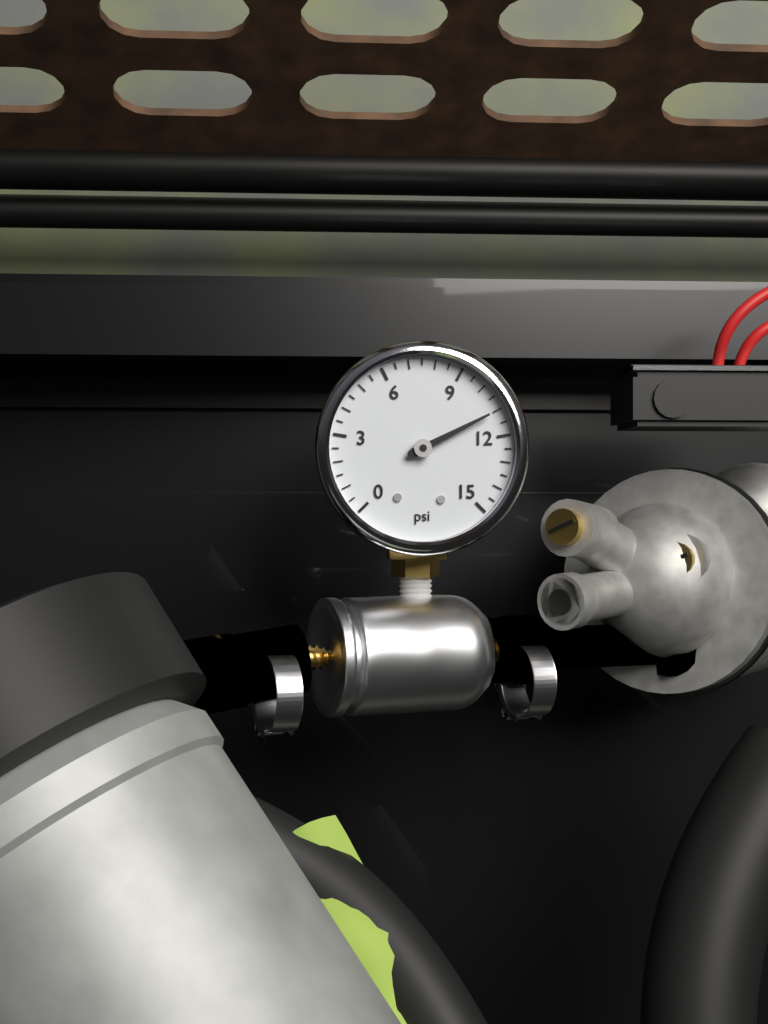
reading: 11.0 psi
